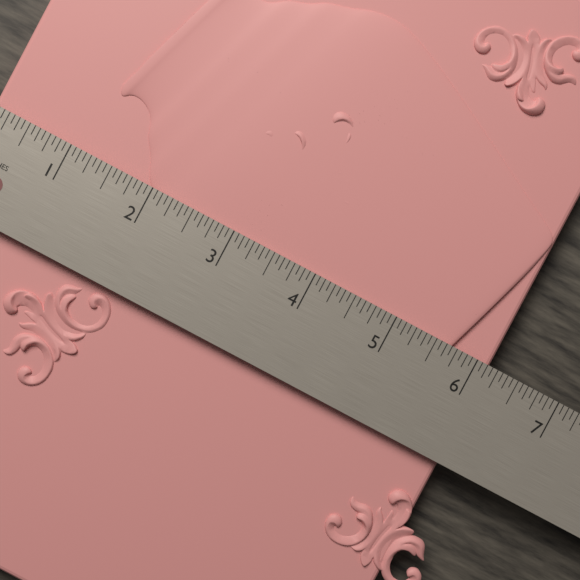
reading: 6.1875 in
